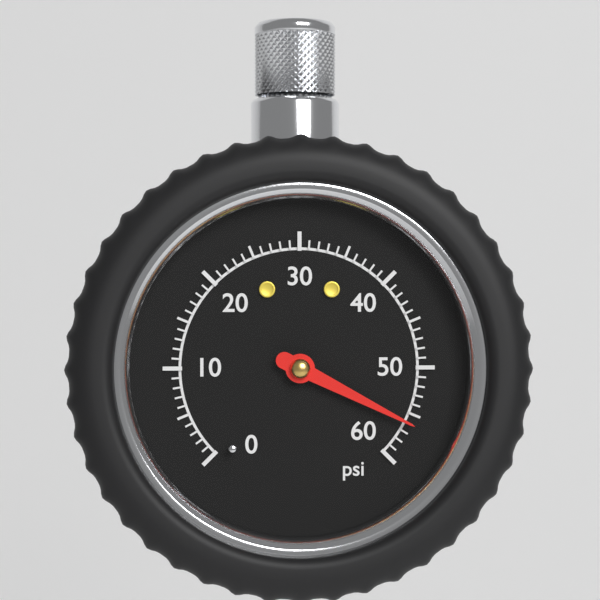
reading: 56 psi
